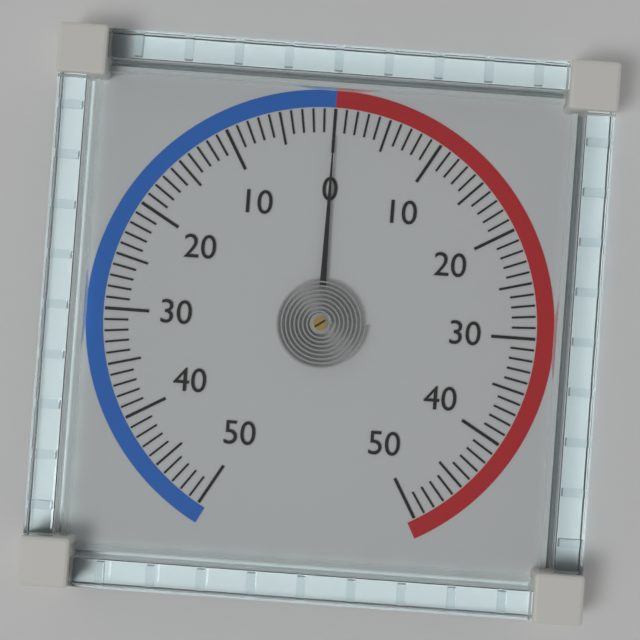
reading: 0 (no unit)
